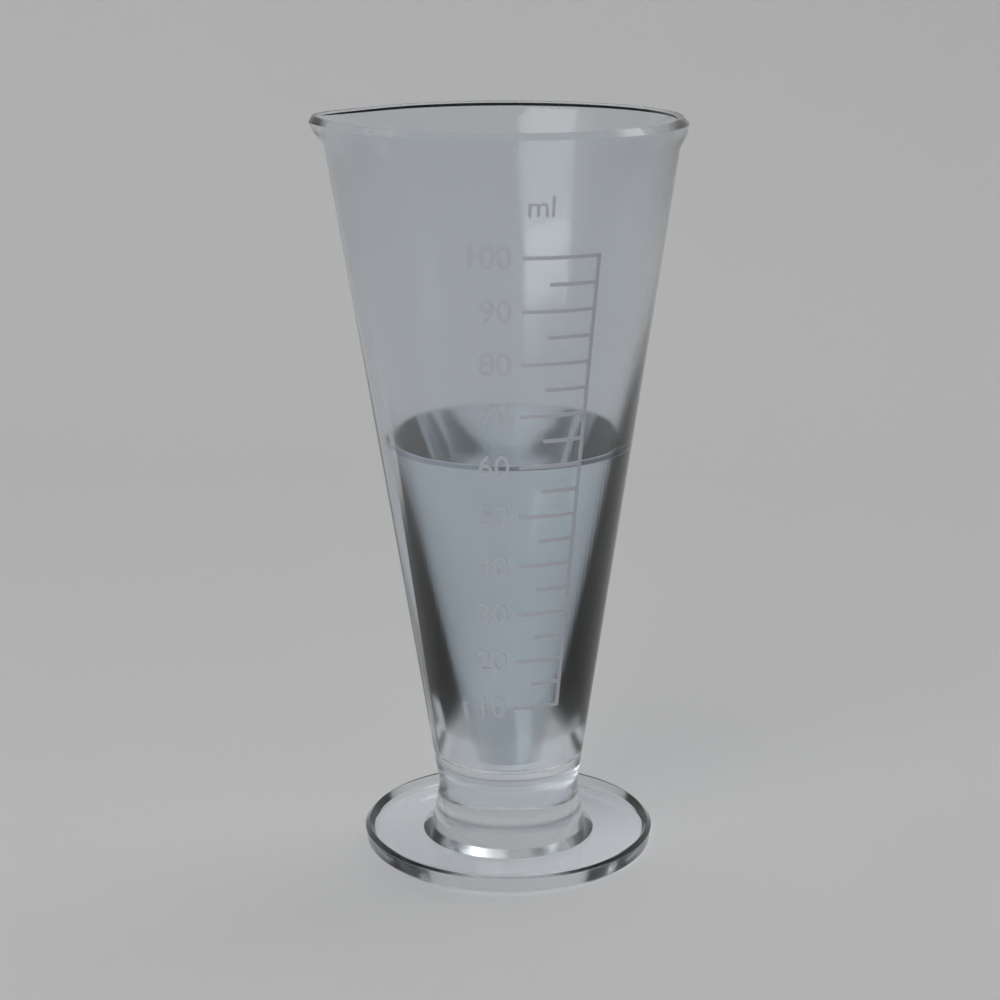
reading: 60 ml
